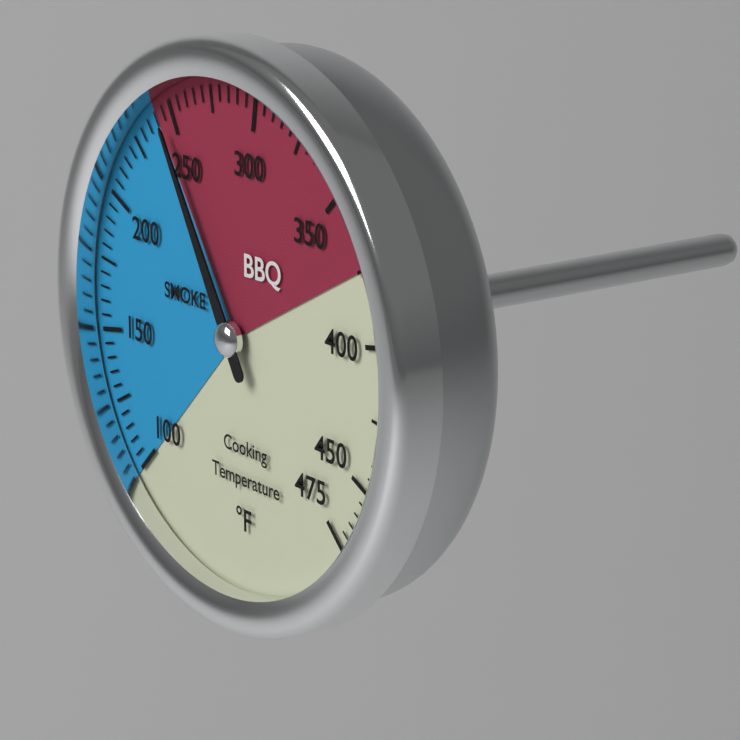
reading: 245 °F
